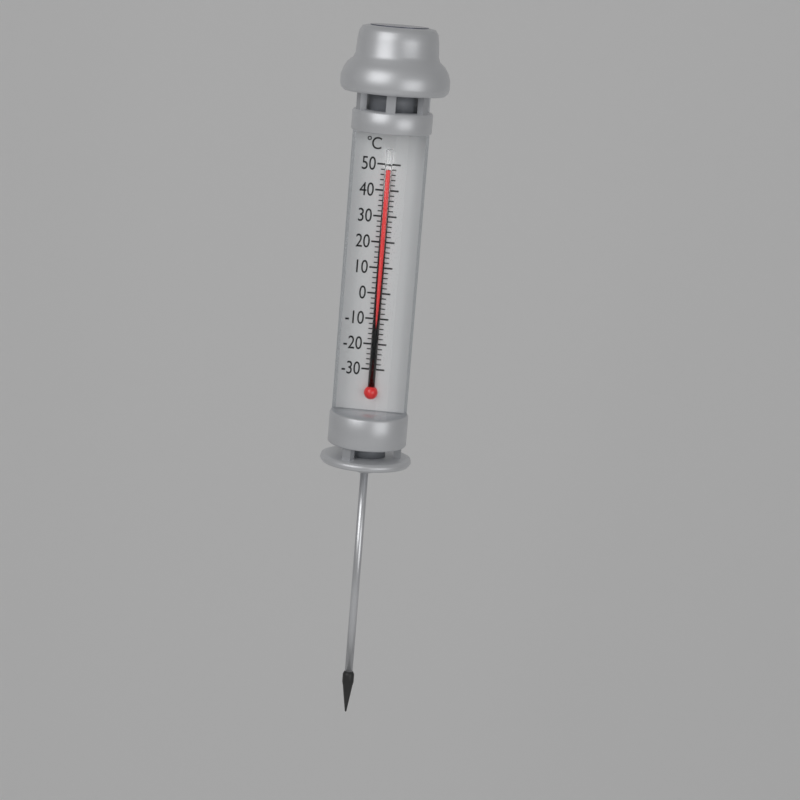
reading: 48 °C
